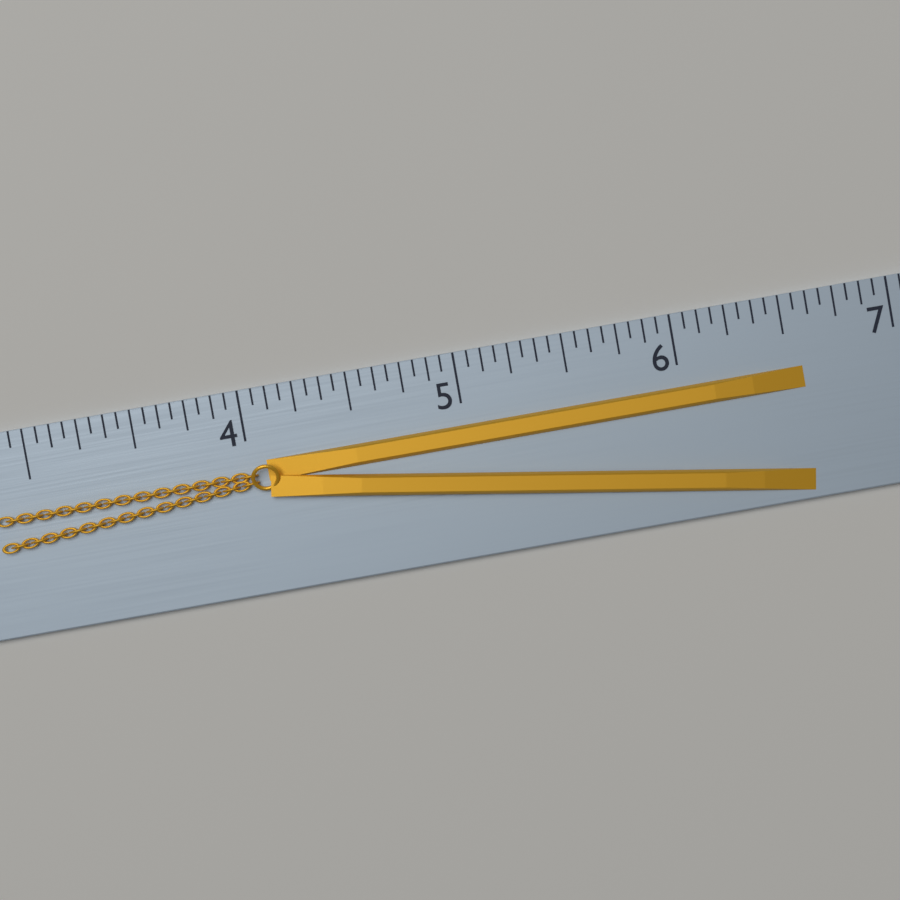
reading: 6.5625 (no unit)
